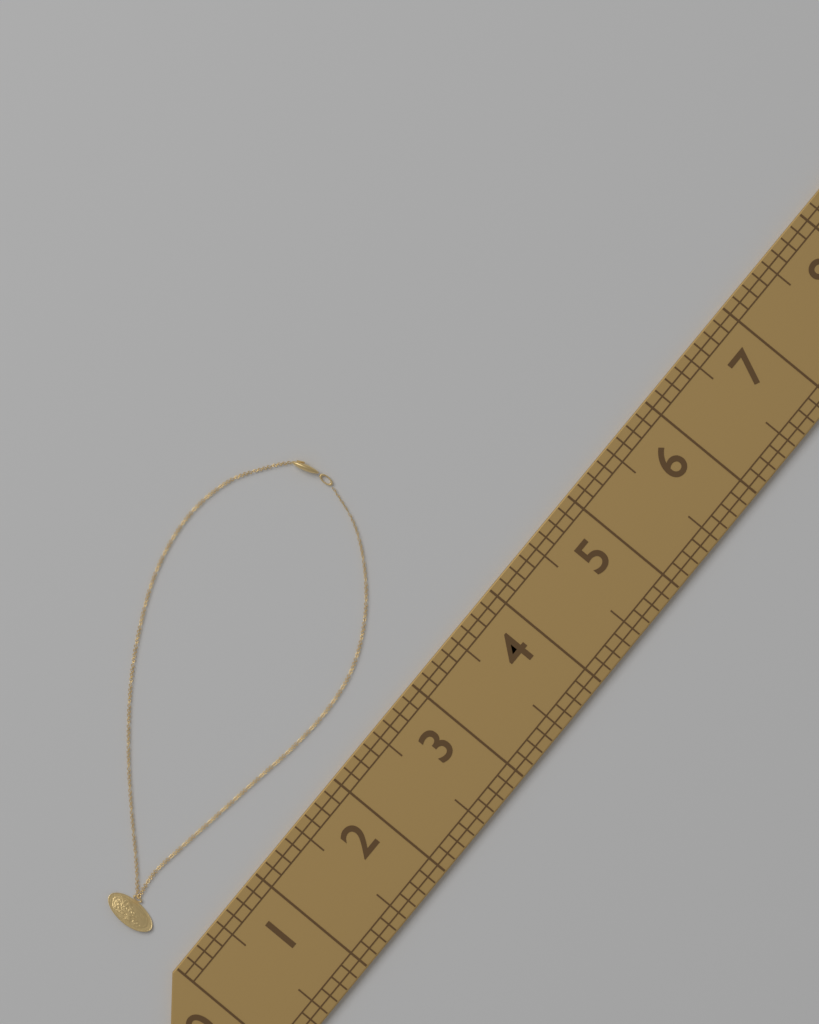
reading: 3.875 (no unit)
